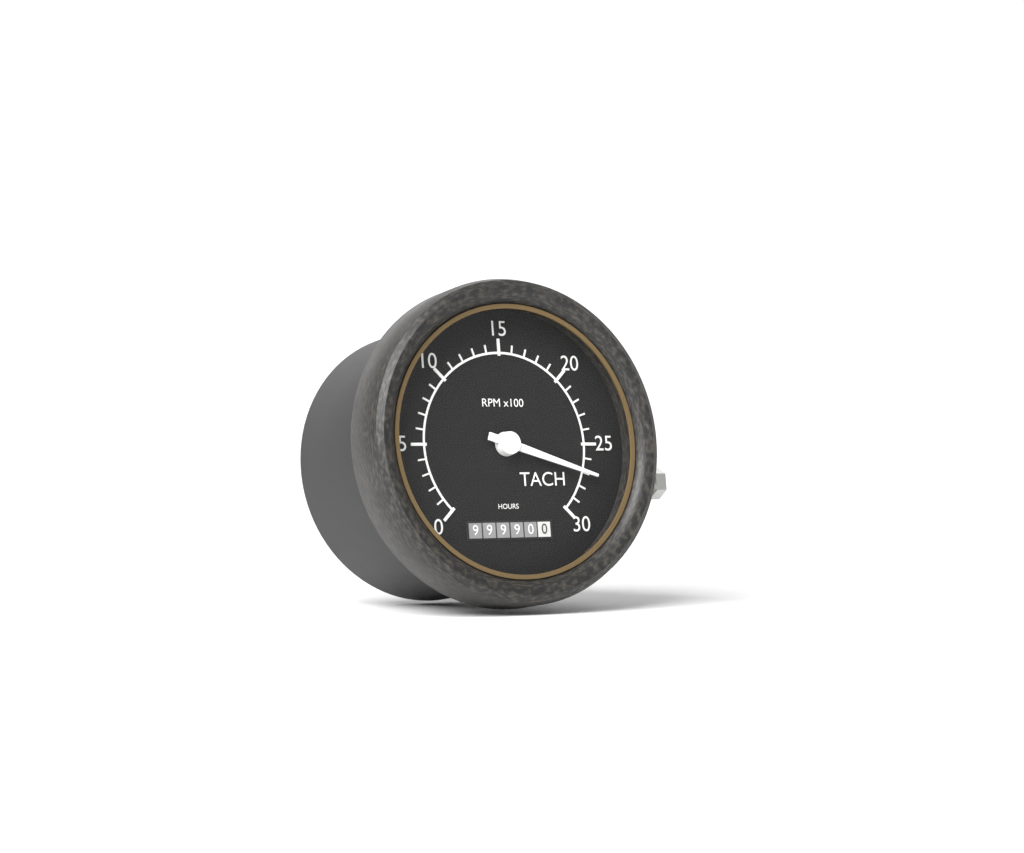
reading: 2700 RPM
